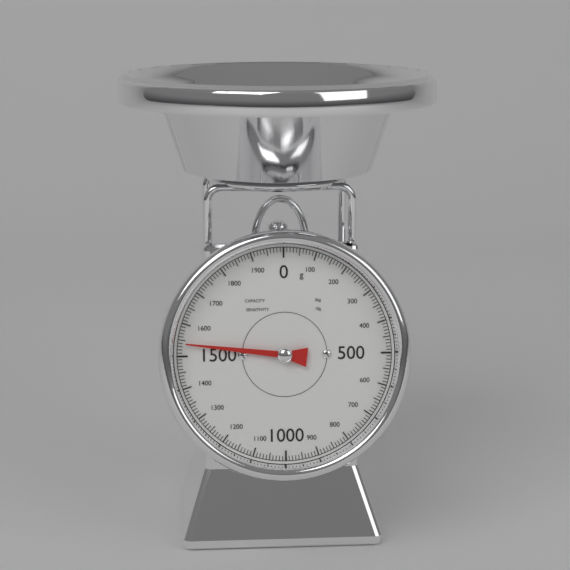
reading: 1540 g
